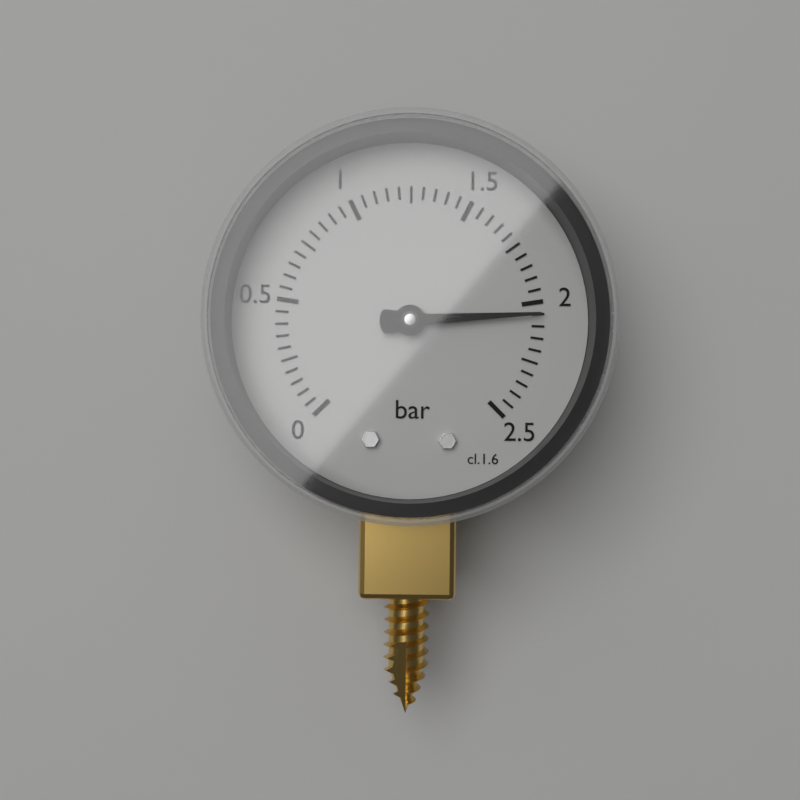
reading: 2.05 bar
